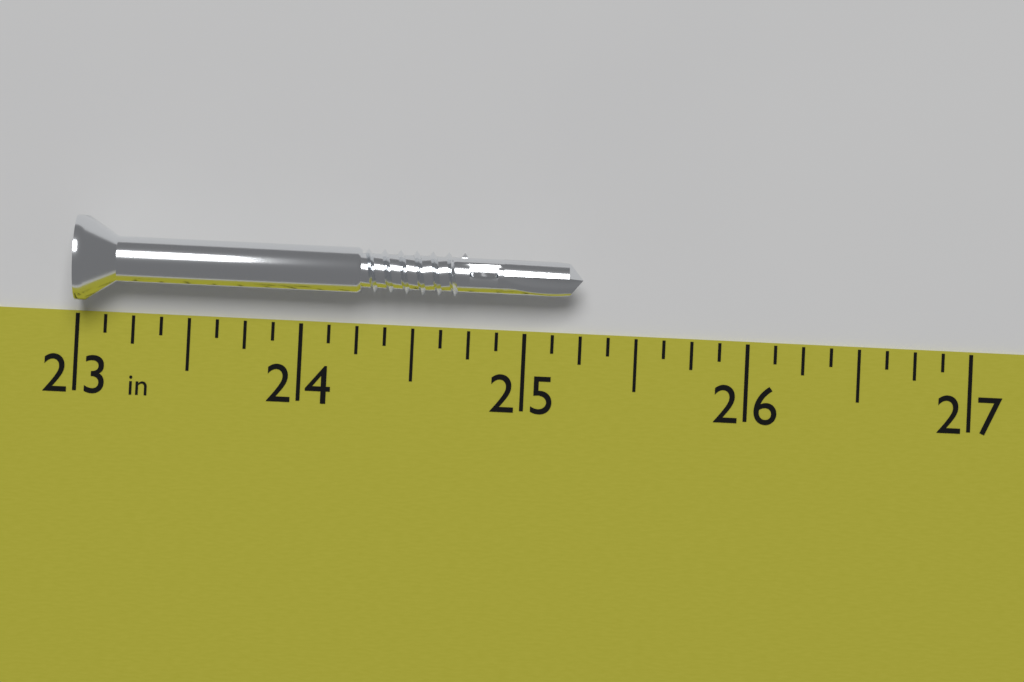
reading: 25.250 in
